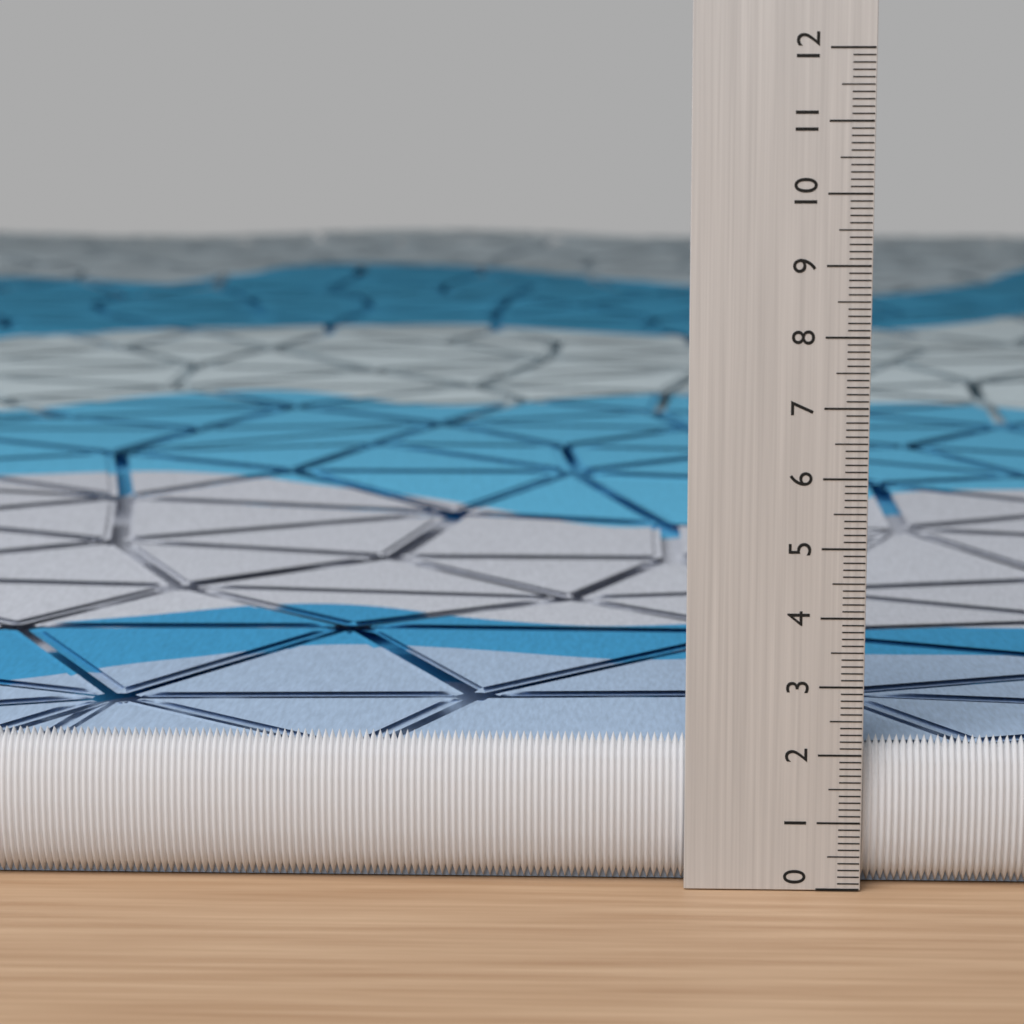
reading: 2.2 (no unit)
